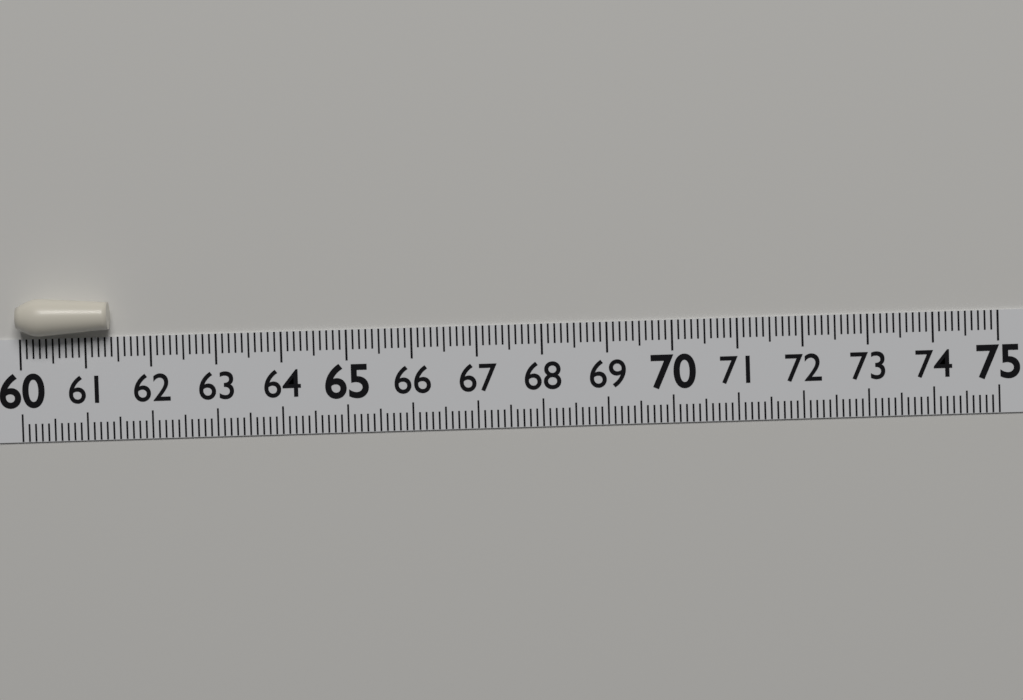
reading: 61.4 (no unit)
